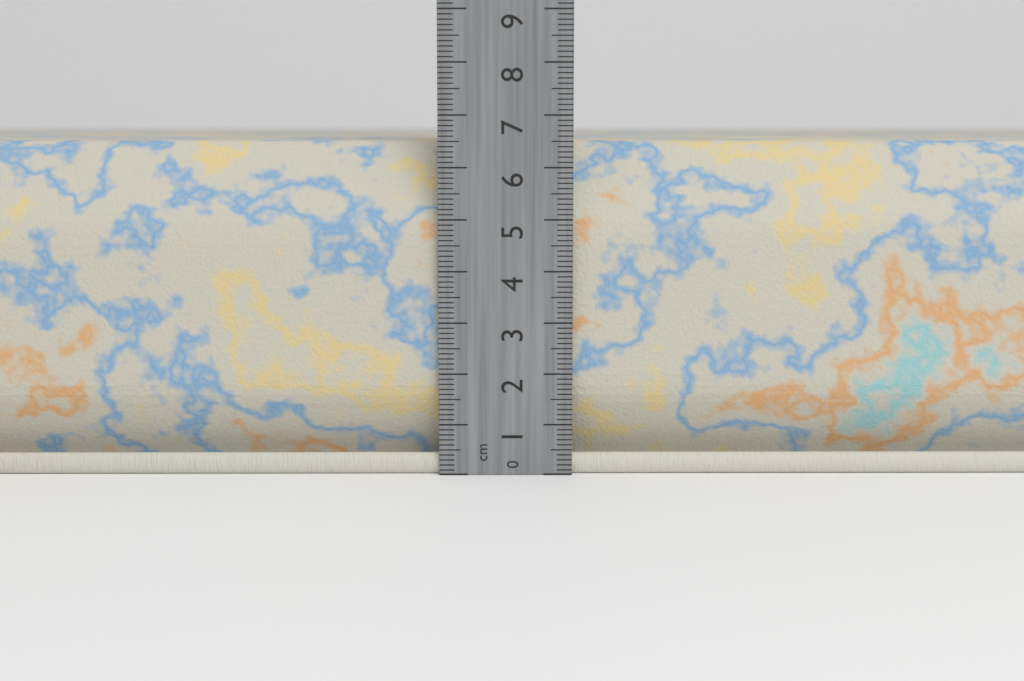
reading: 6.5 cm
